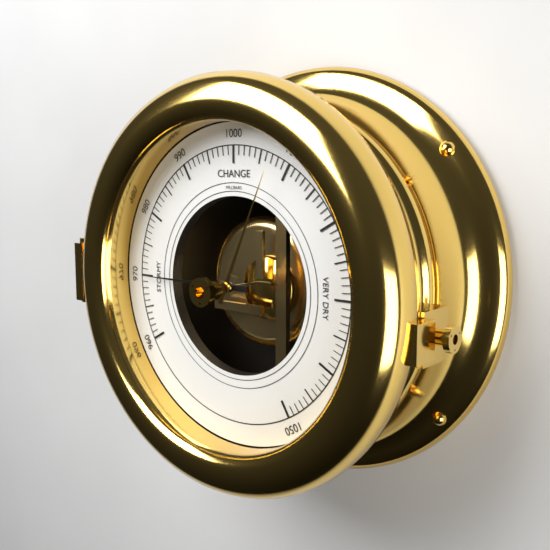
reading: 970 mbar
